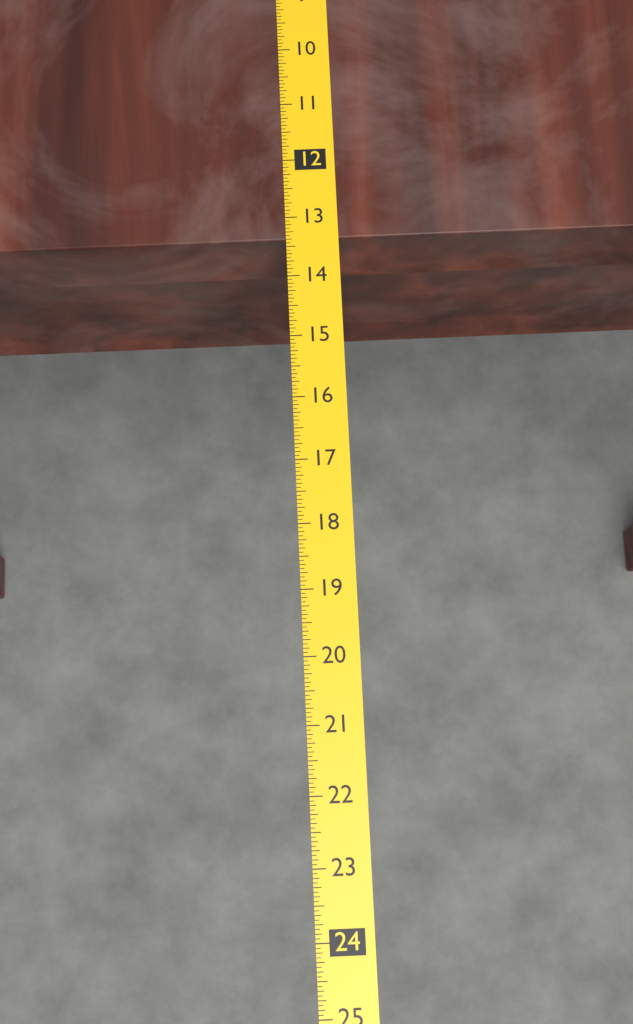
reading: 13.3750 (no unit)
